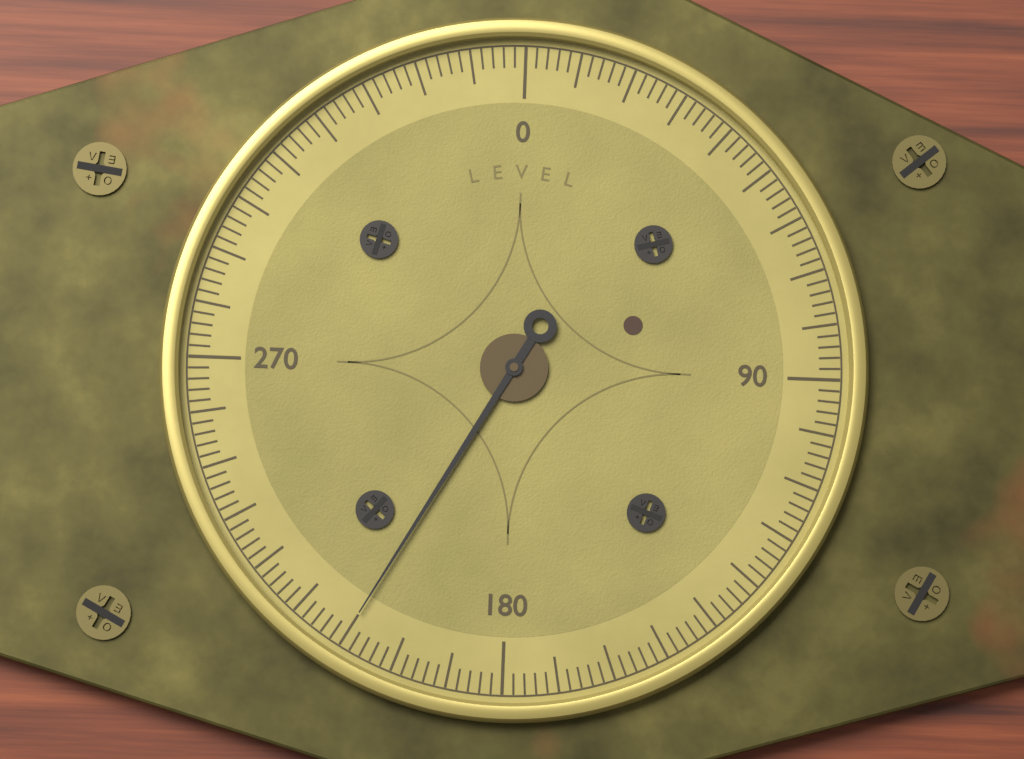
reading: 210 (no unit)
